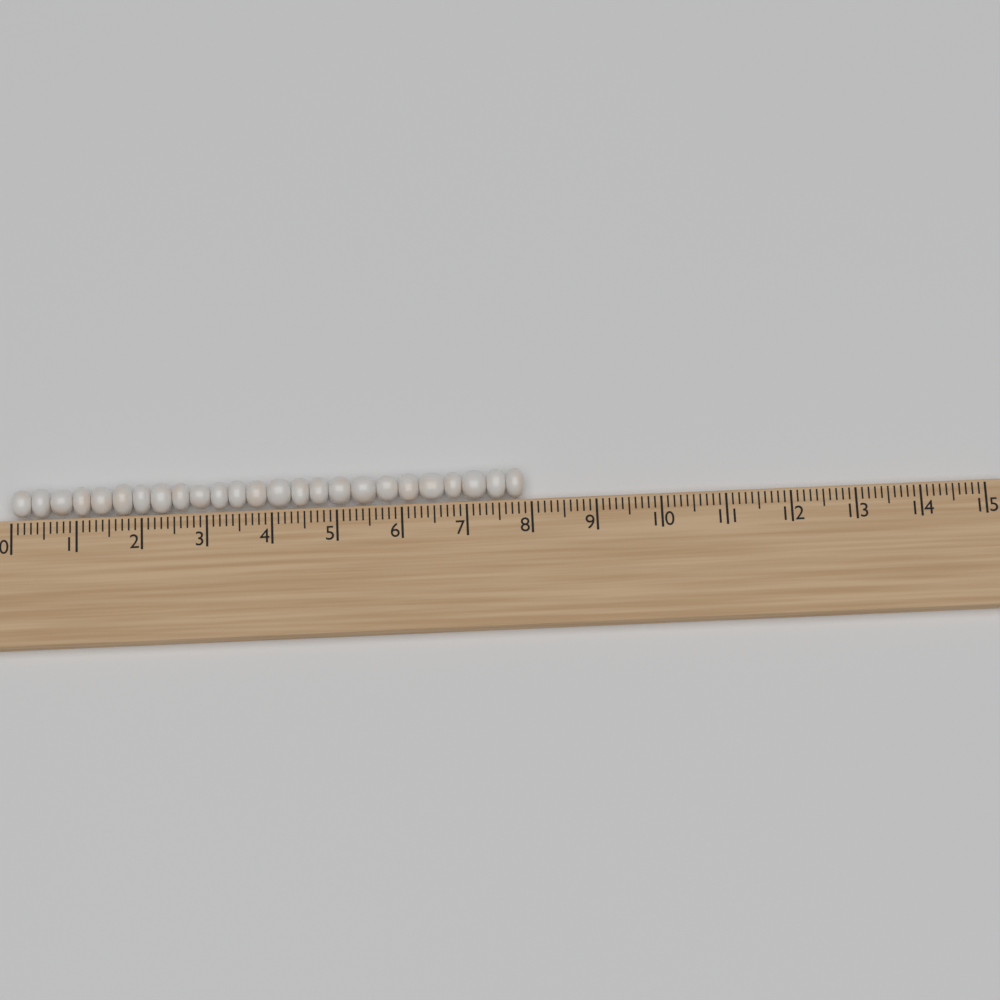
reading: 7.9 (no unit)
